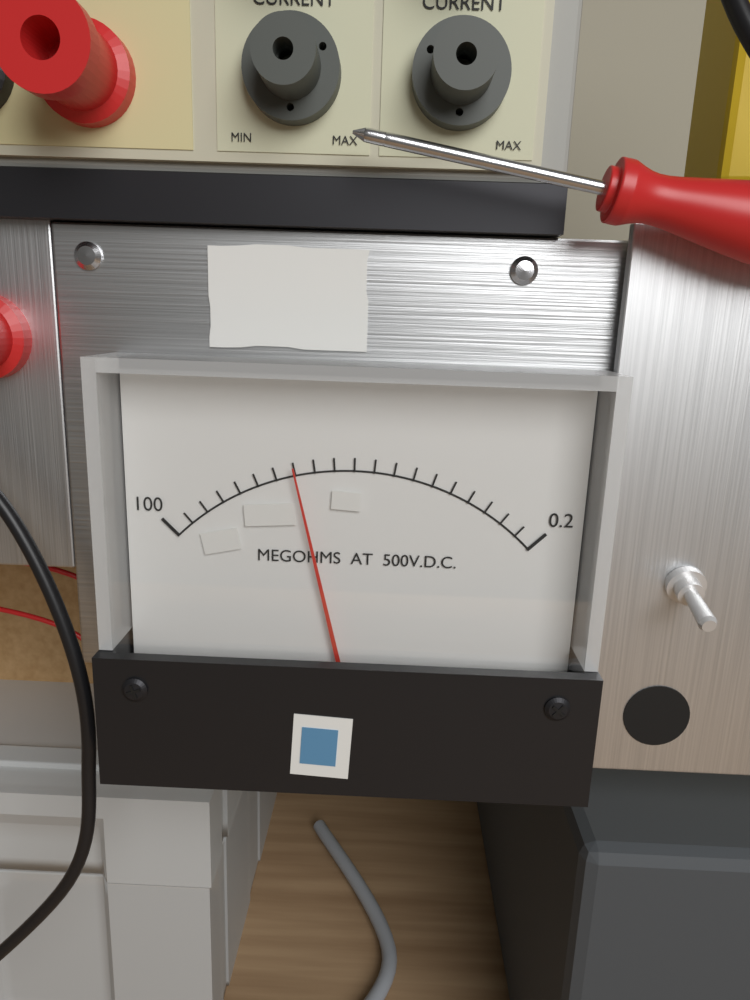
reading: 65.07 MΩ
